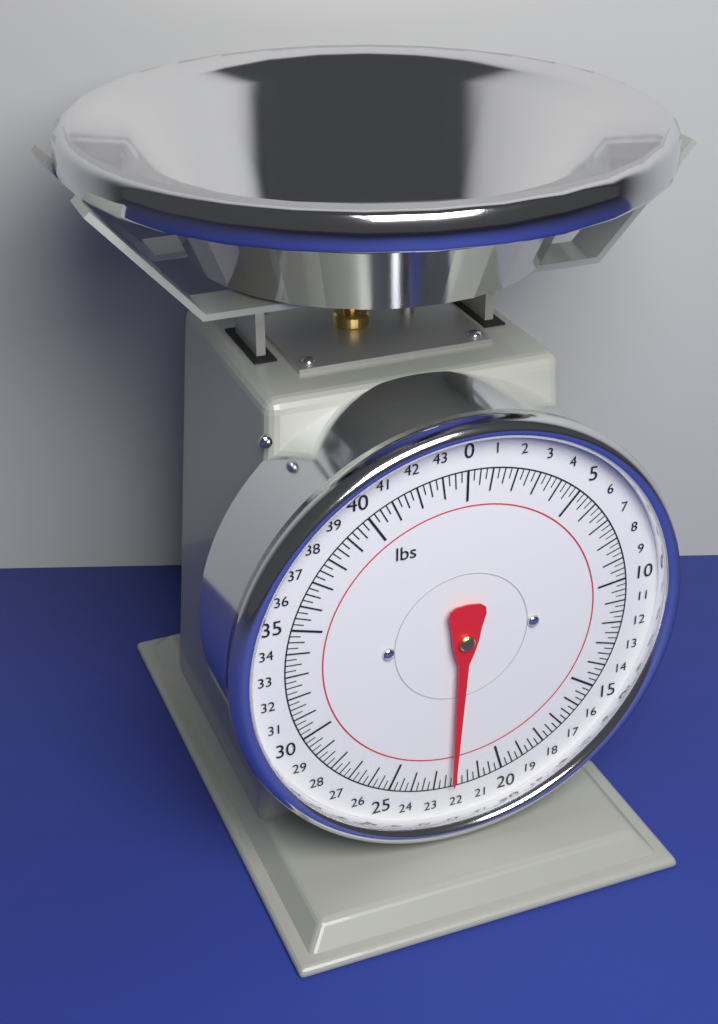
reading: 22.25 lbs
